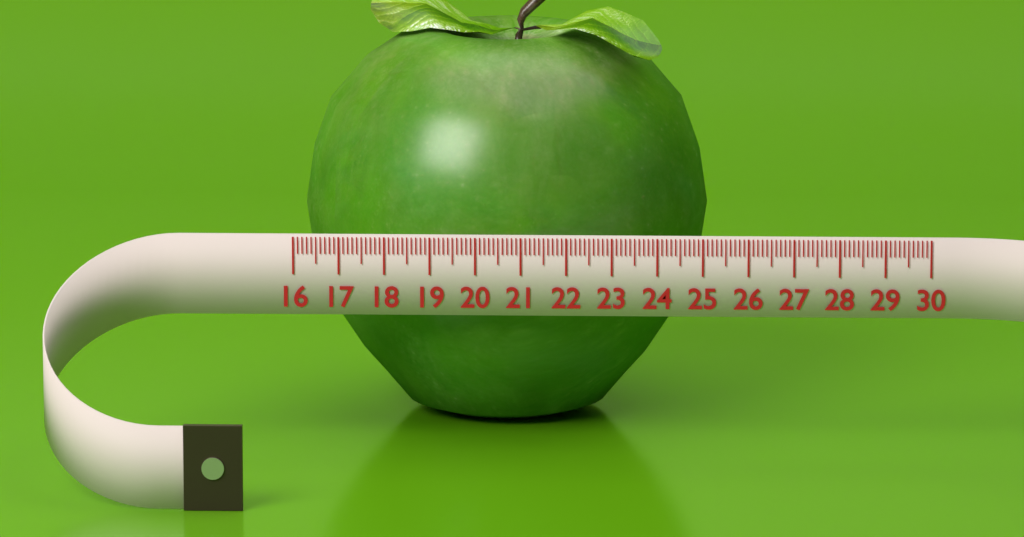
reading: 25.1 (no unit)
